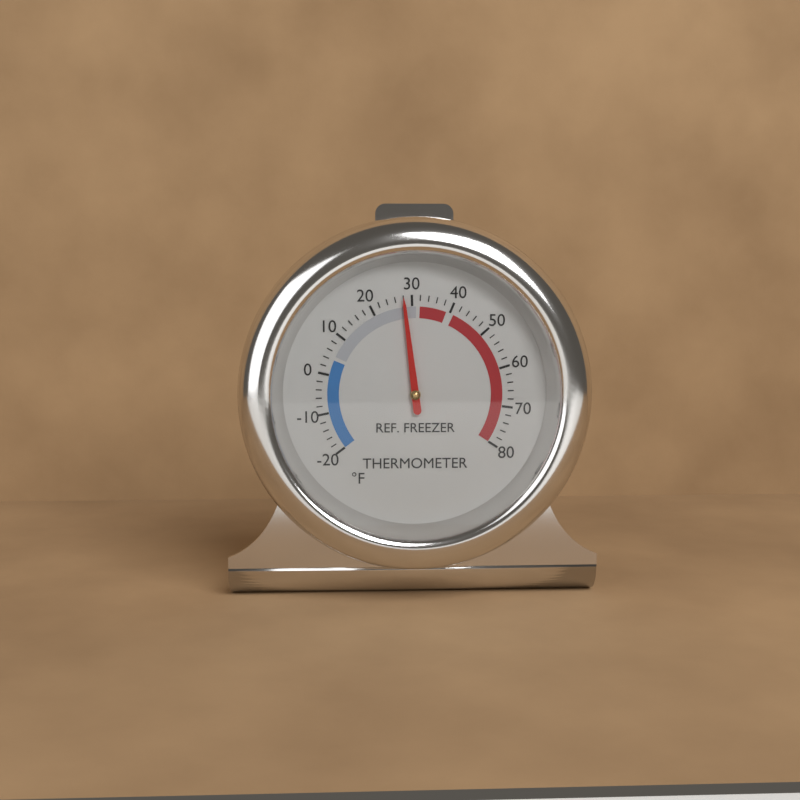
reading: 28 °F
